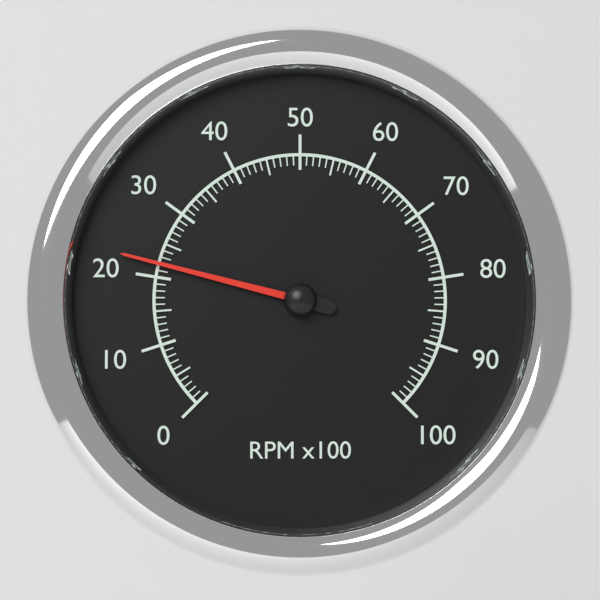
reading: 22 RPM x100
